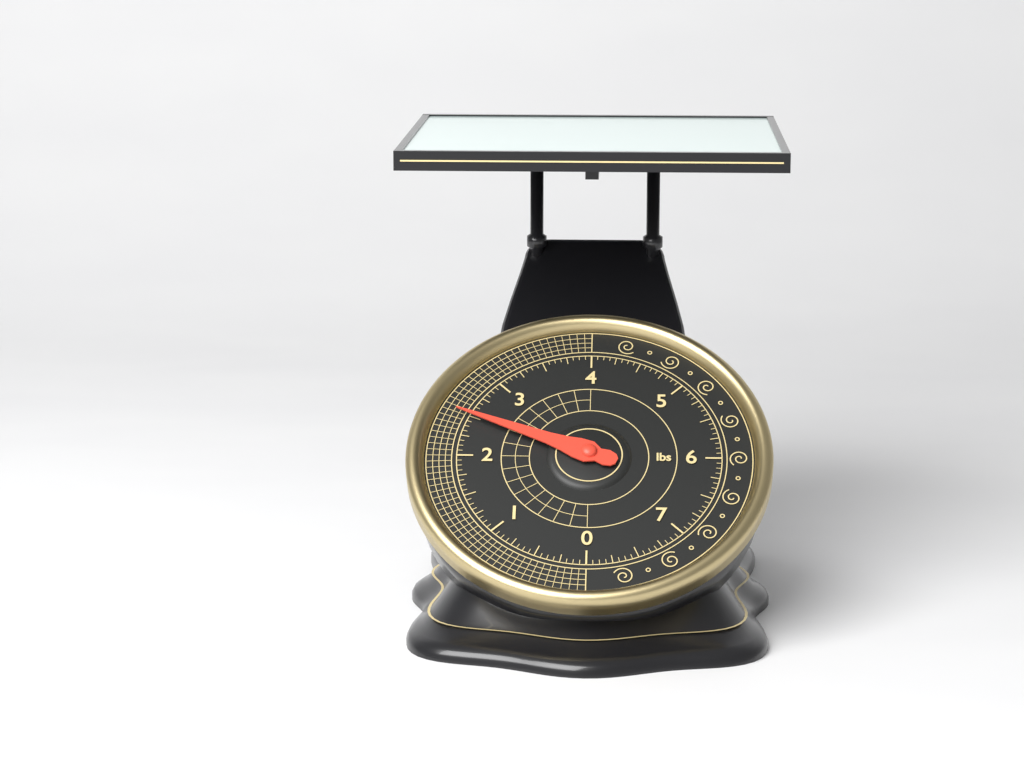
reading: 2.5000 lbs
